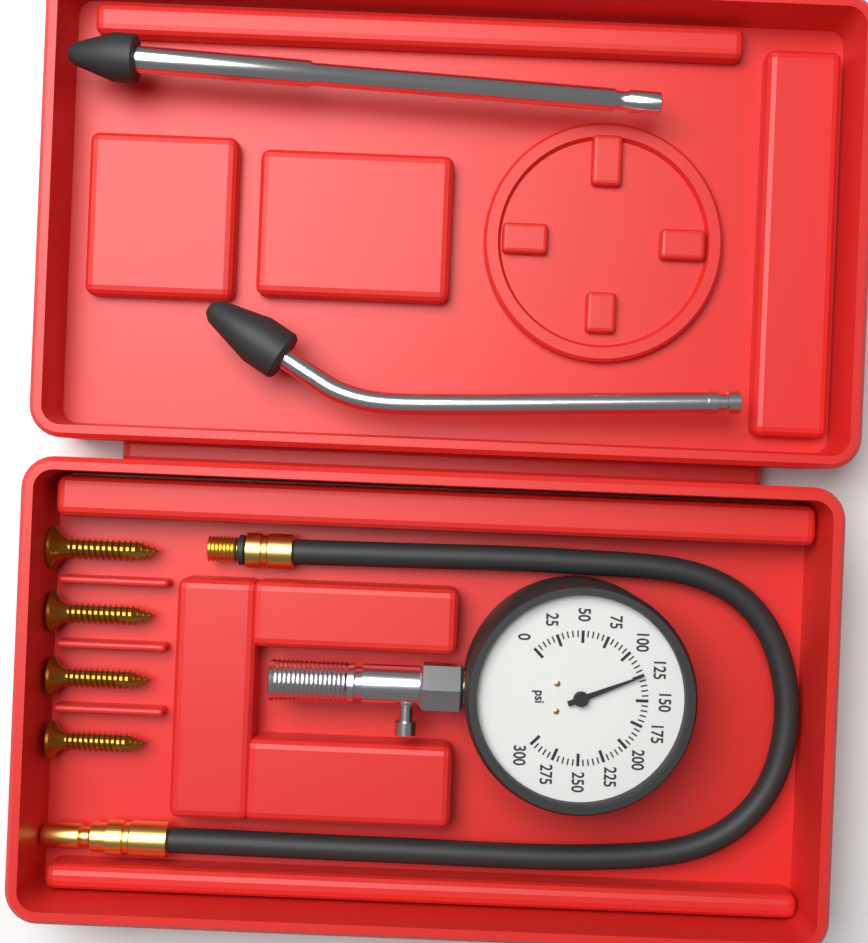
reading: 125 psi
